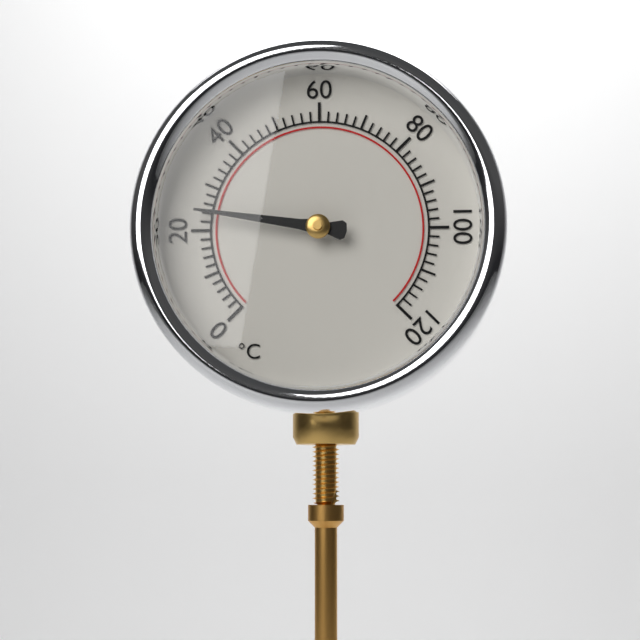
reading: 24 °C
